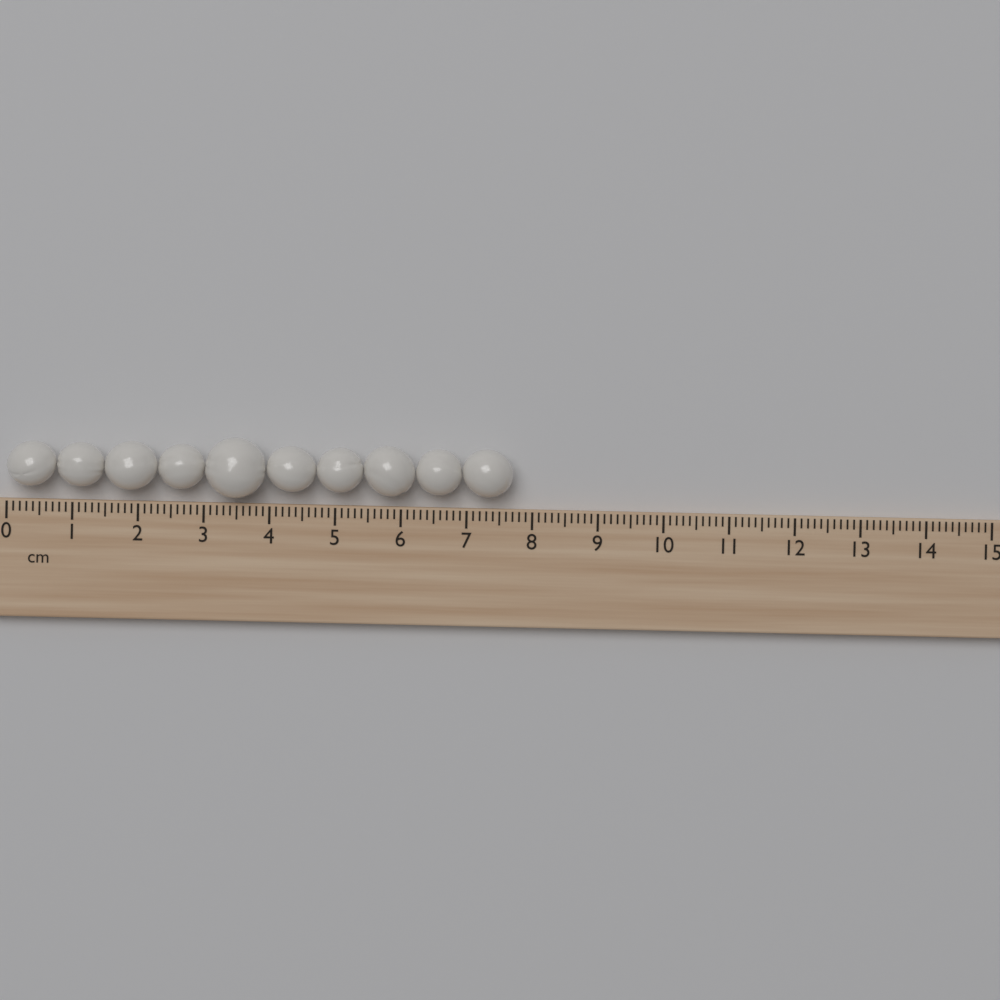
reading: 7.7 cm
